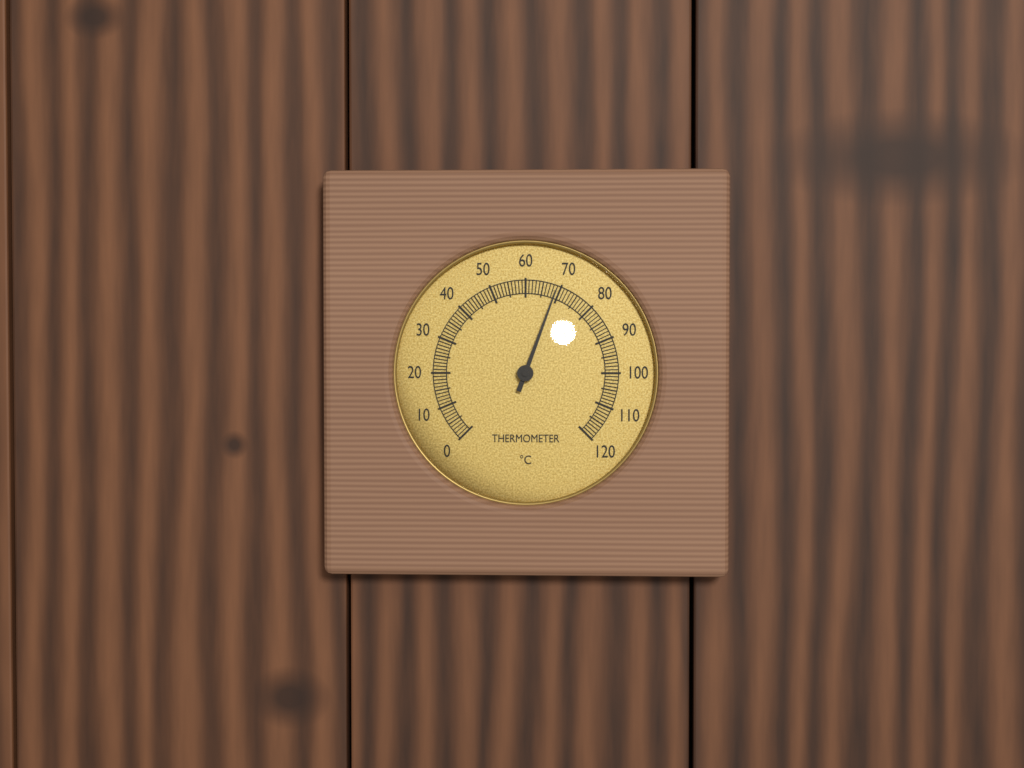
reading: 69 °C
